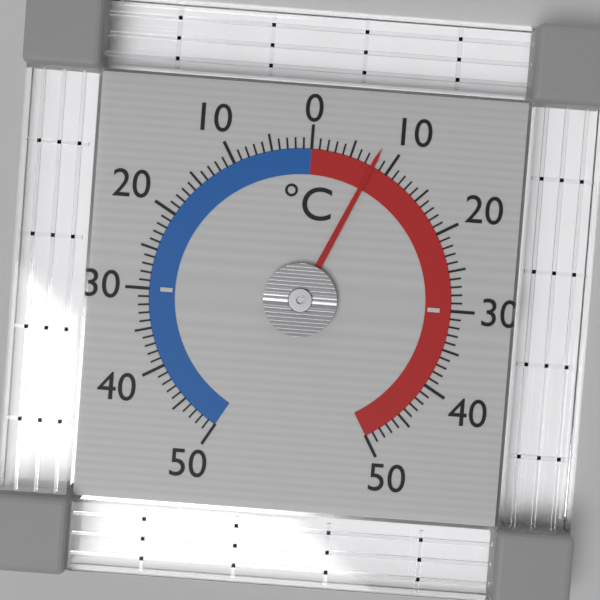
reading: 8 °C
